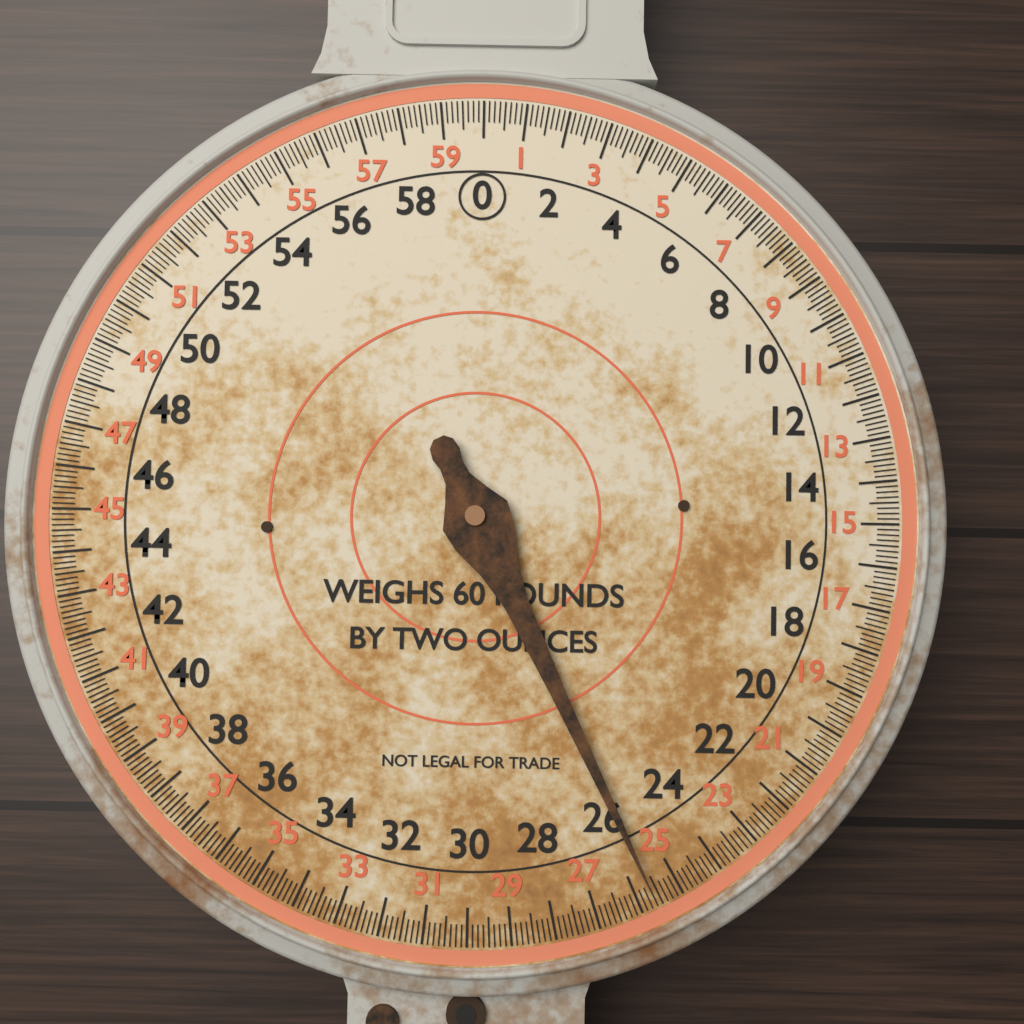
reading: 25.625 lb
